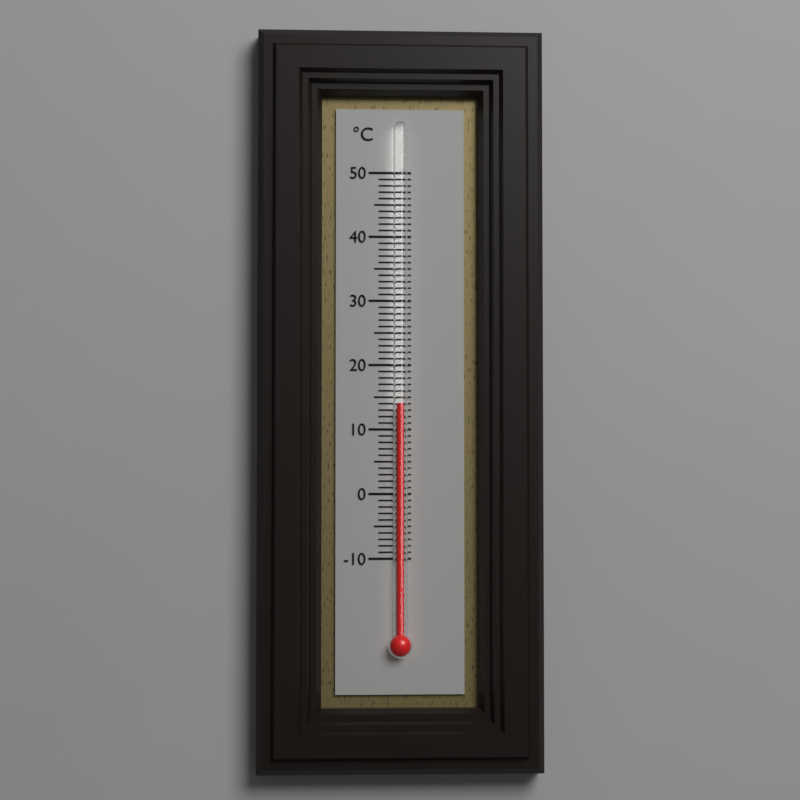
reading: 14 °C
